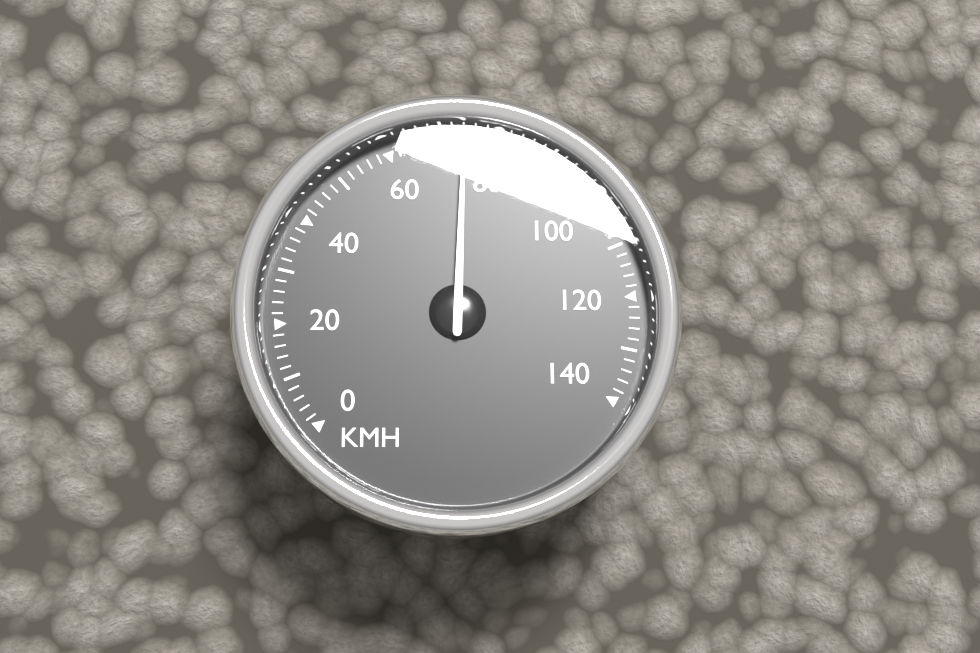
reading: 74 km/h
